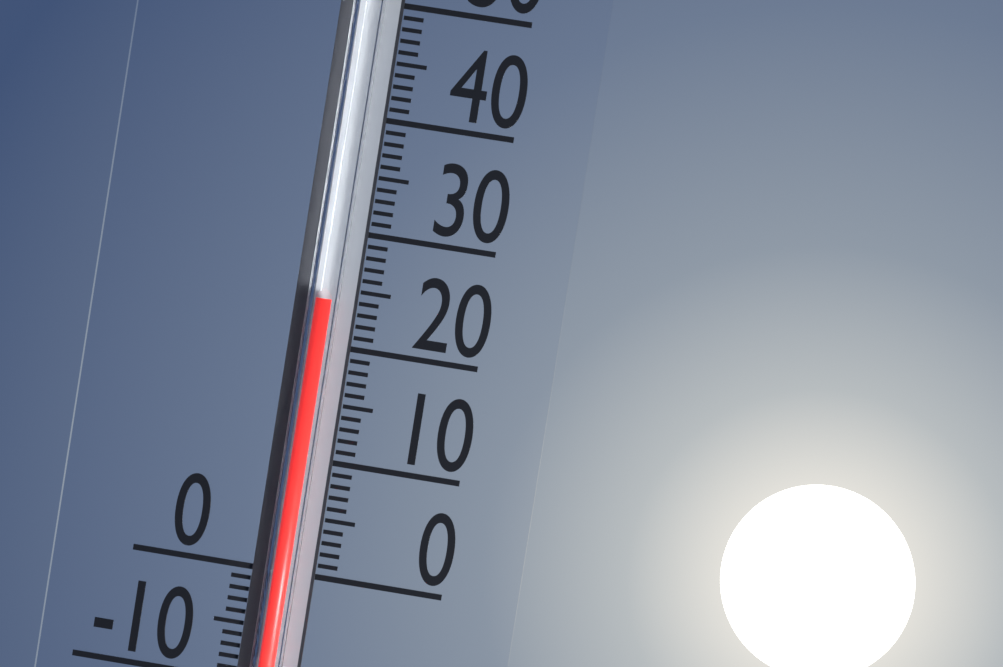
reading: 24 (no unit)
